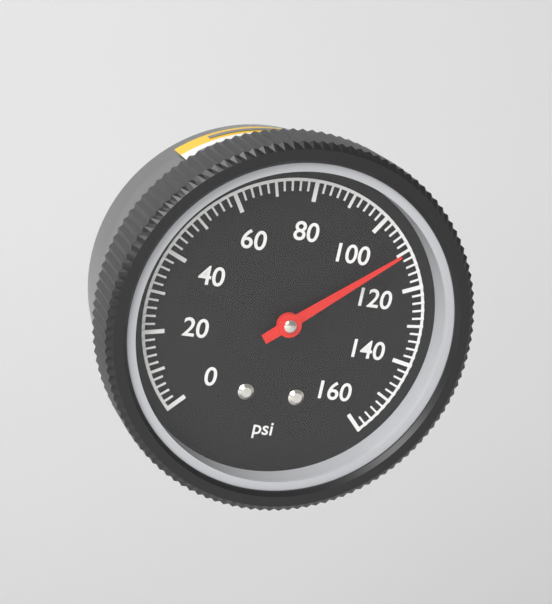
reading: 110 psi
